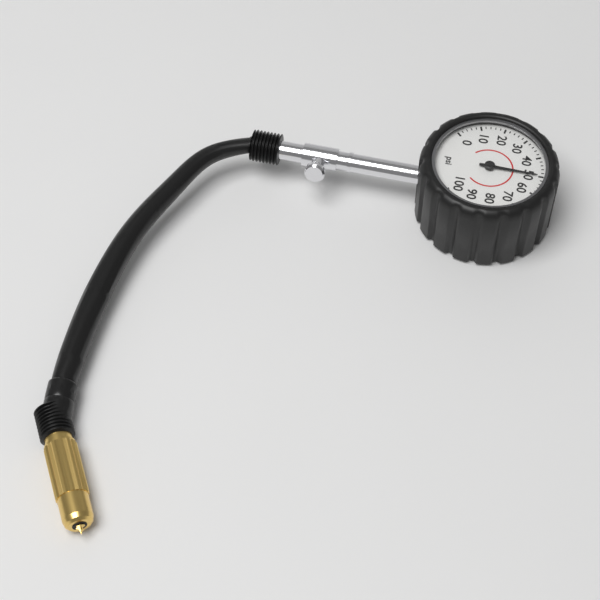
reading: 50 psi
